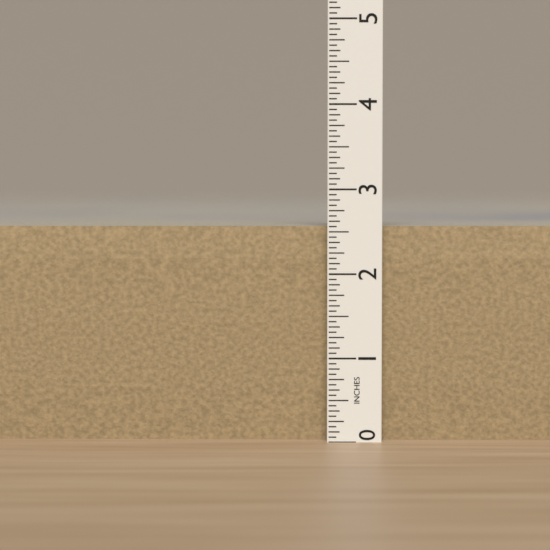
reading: 2.5625 in
